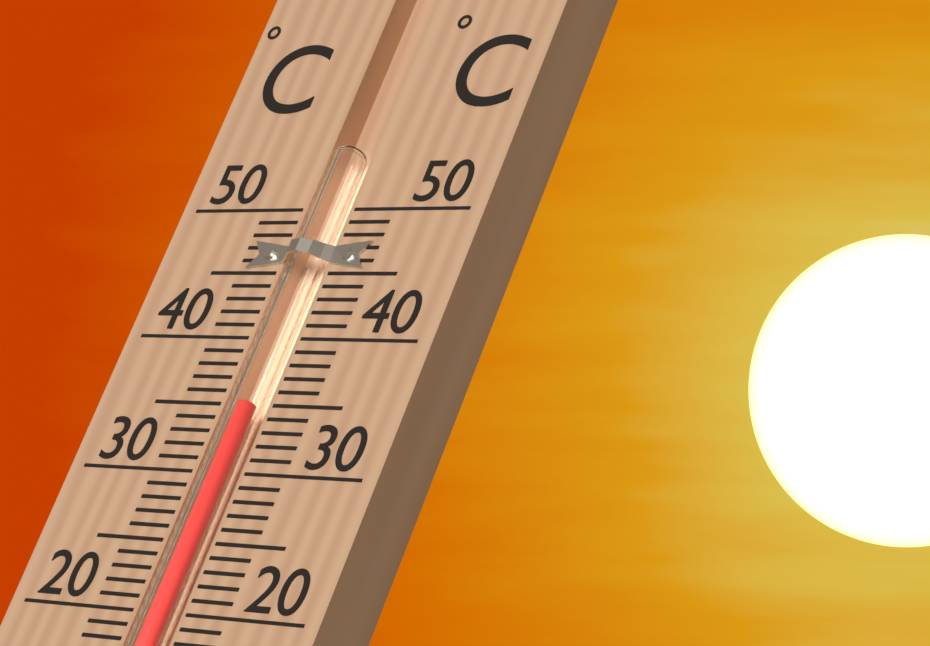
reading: 35 °C
